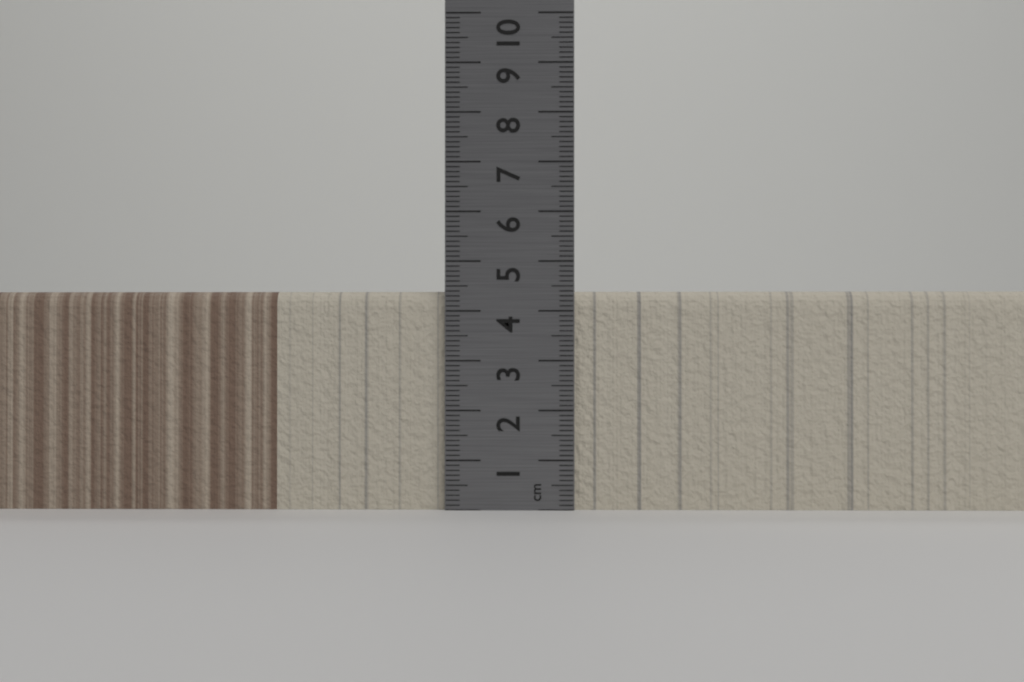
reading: 4.4 cm
